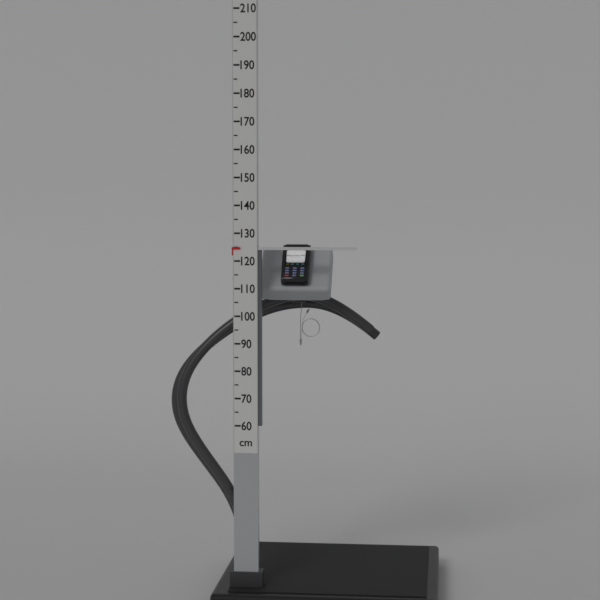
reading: 125 cm
